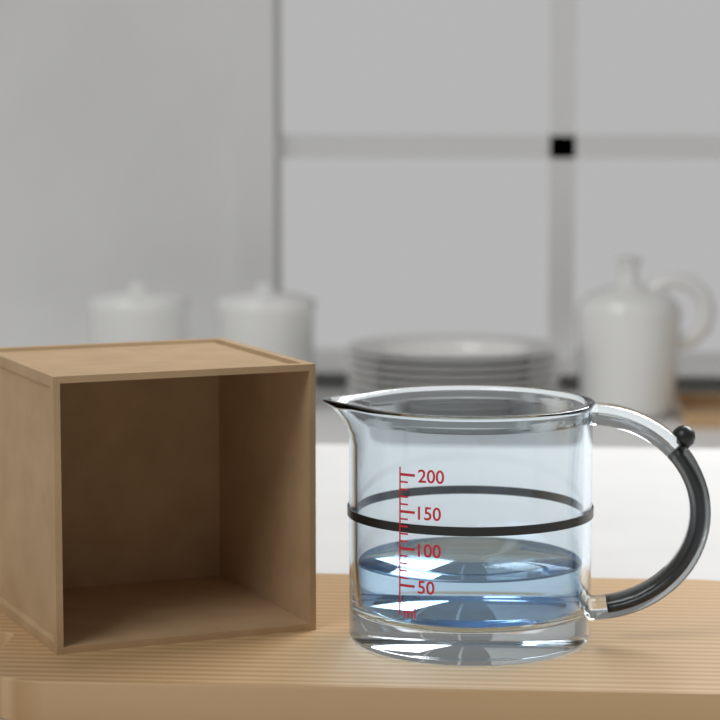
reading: 60 ml
